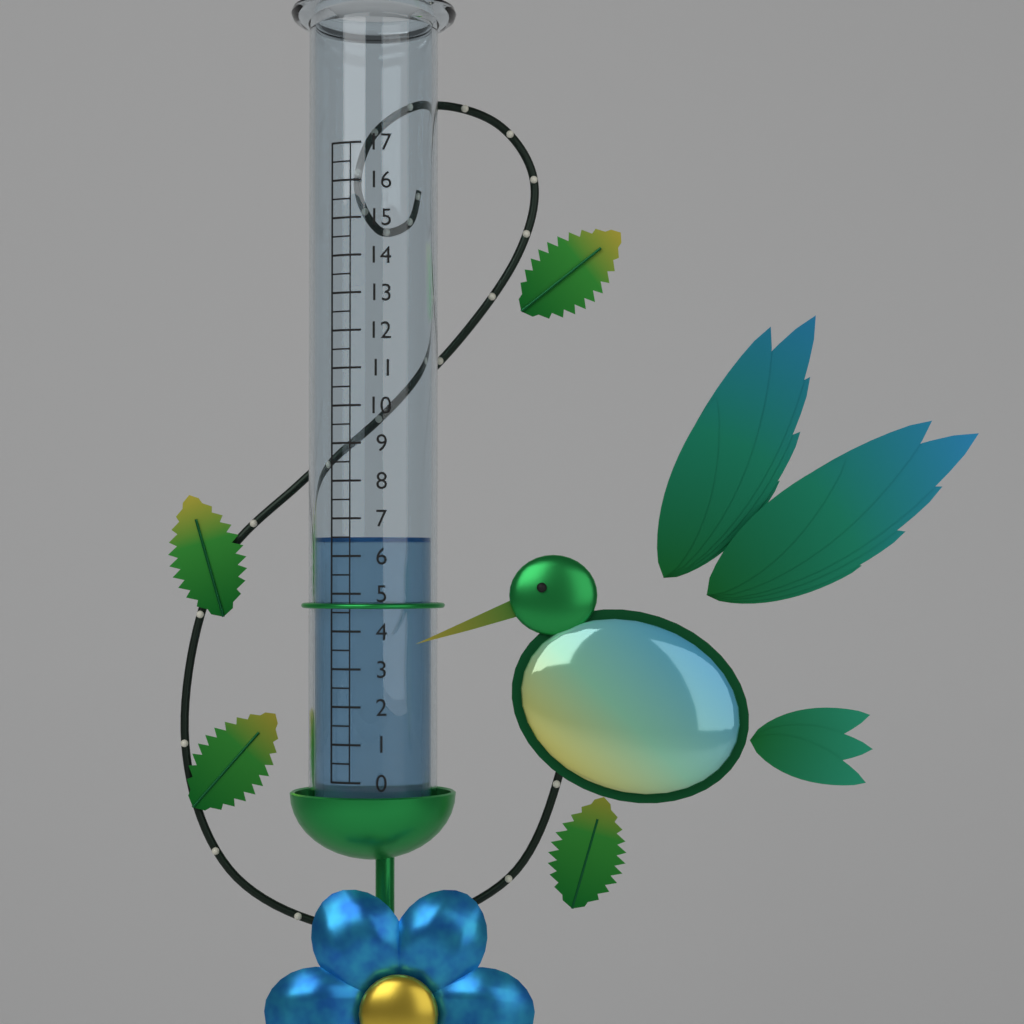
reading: 6.5 (no unit)
